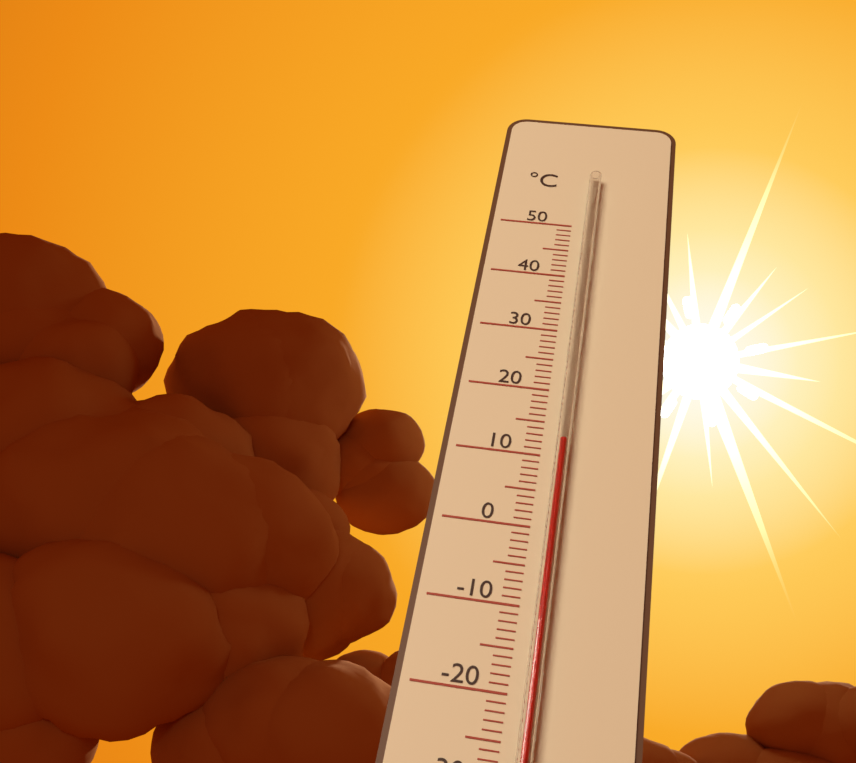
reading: 12 °C
